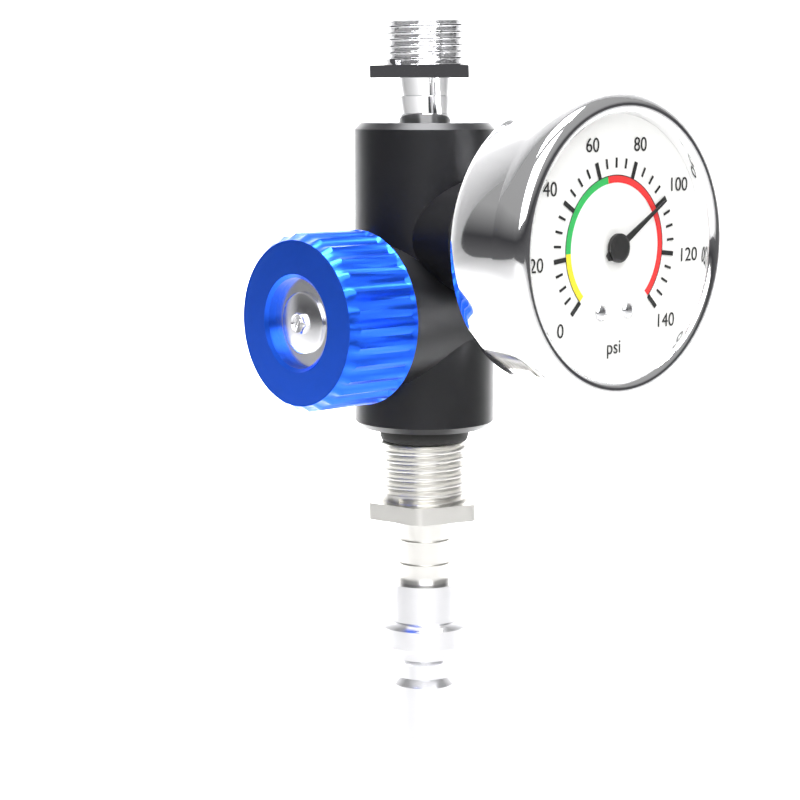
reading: 100 psi
